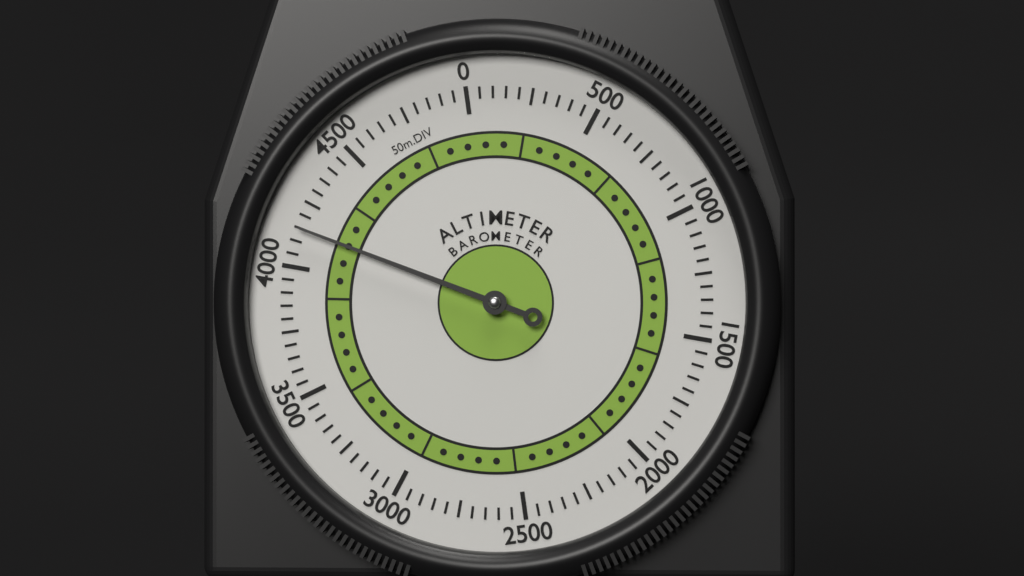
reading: 4150 m
